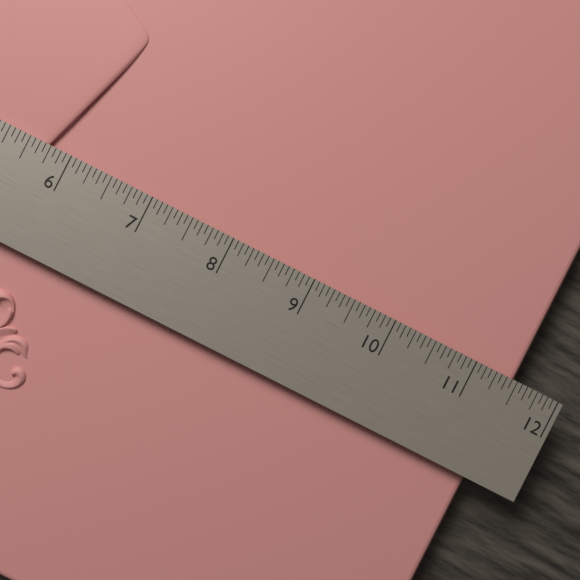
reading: 11.5000 in
